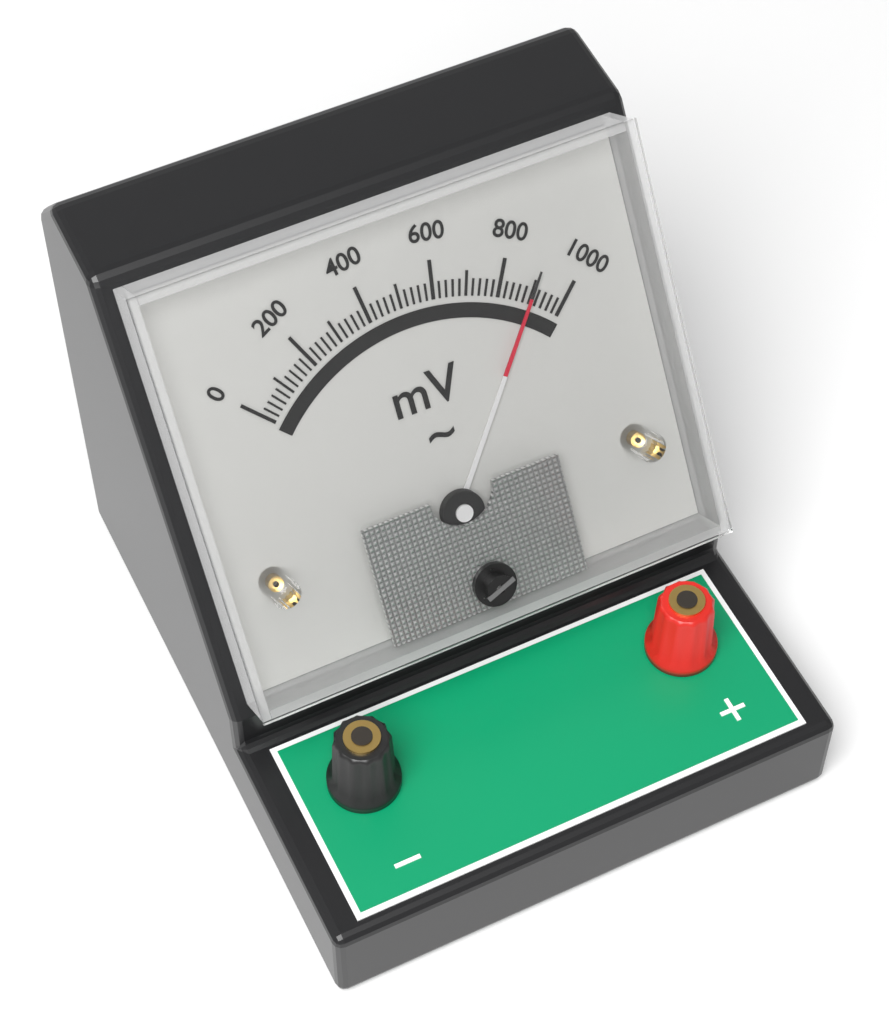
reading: 900 mV
